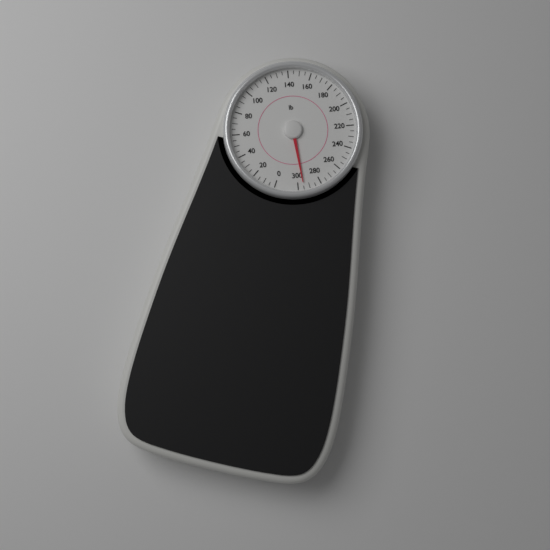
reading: 295 lb
